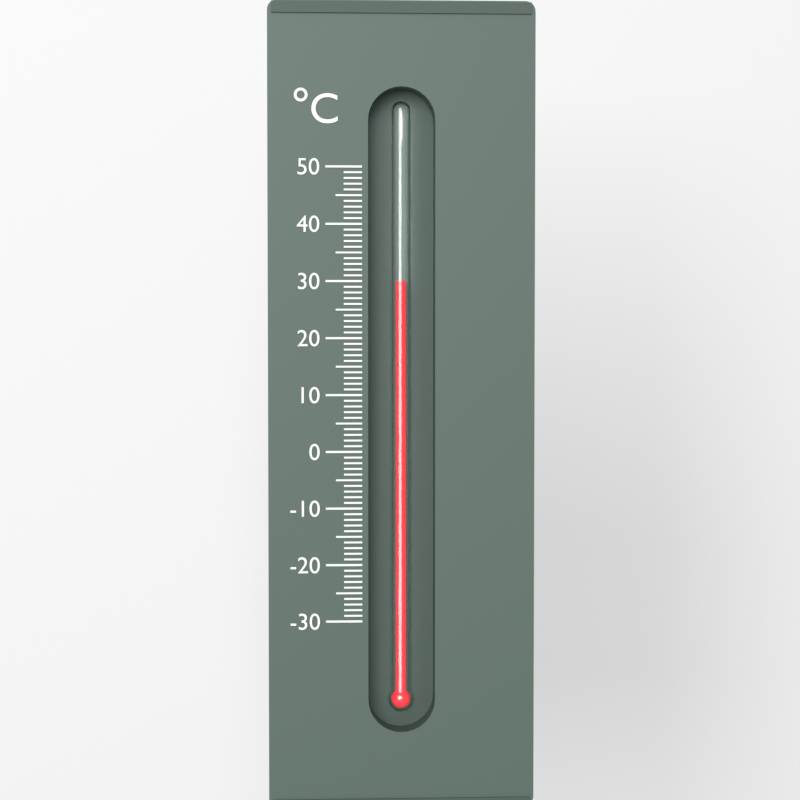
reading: 30 °C
